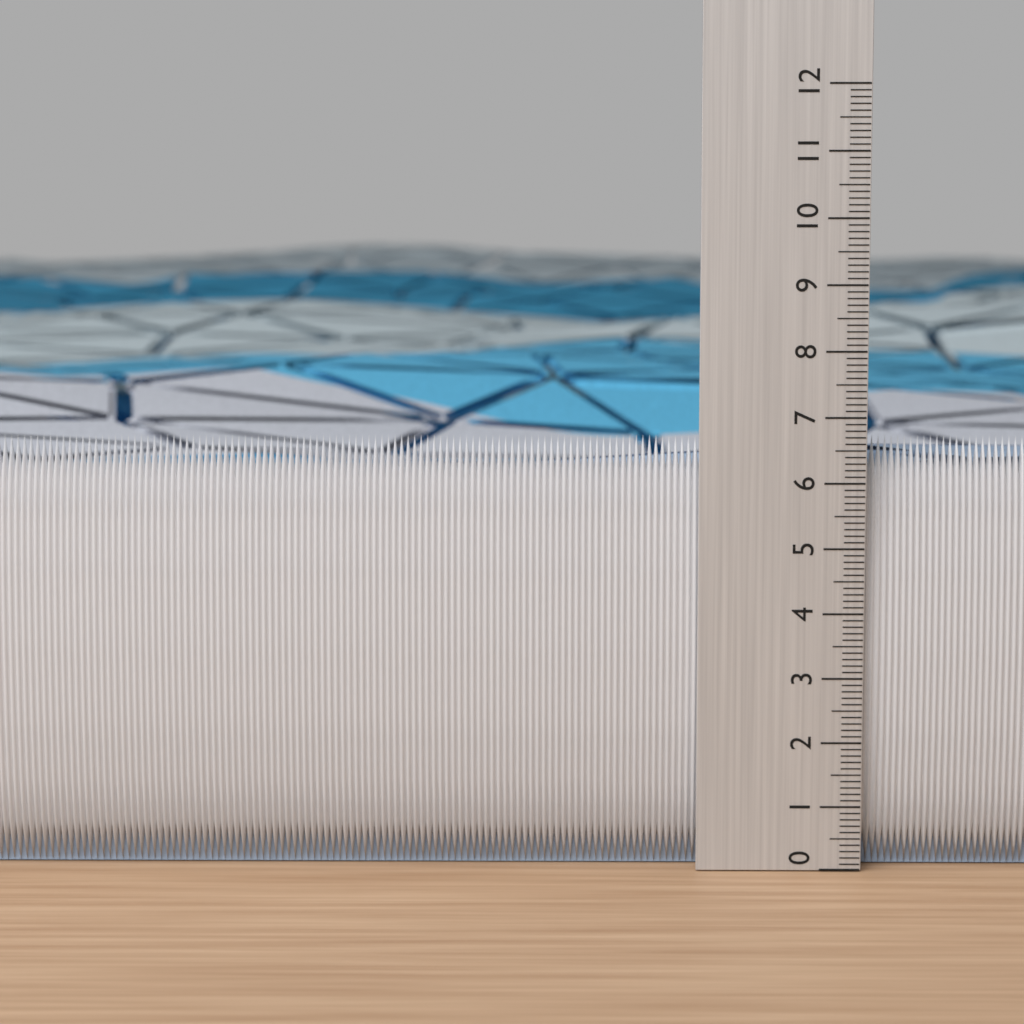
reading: 6.7 (no unit)
